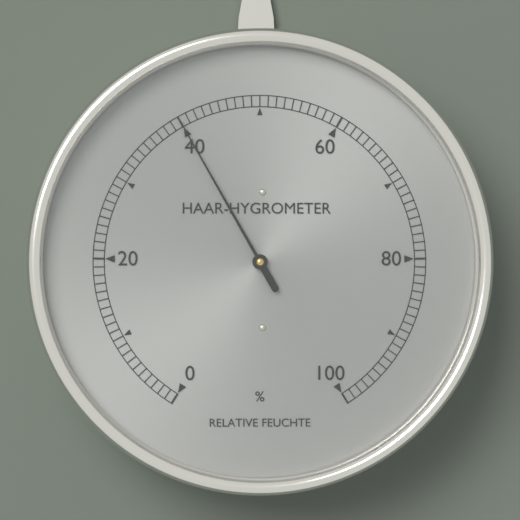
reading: 40 %
